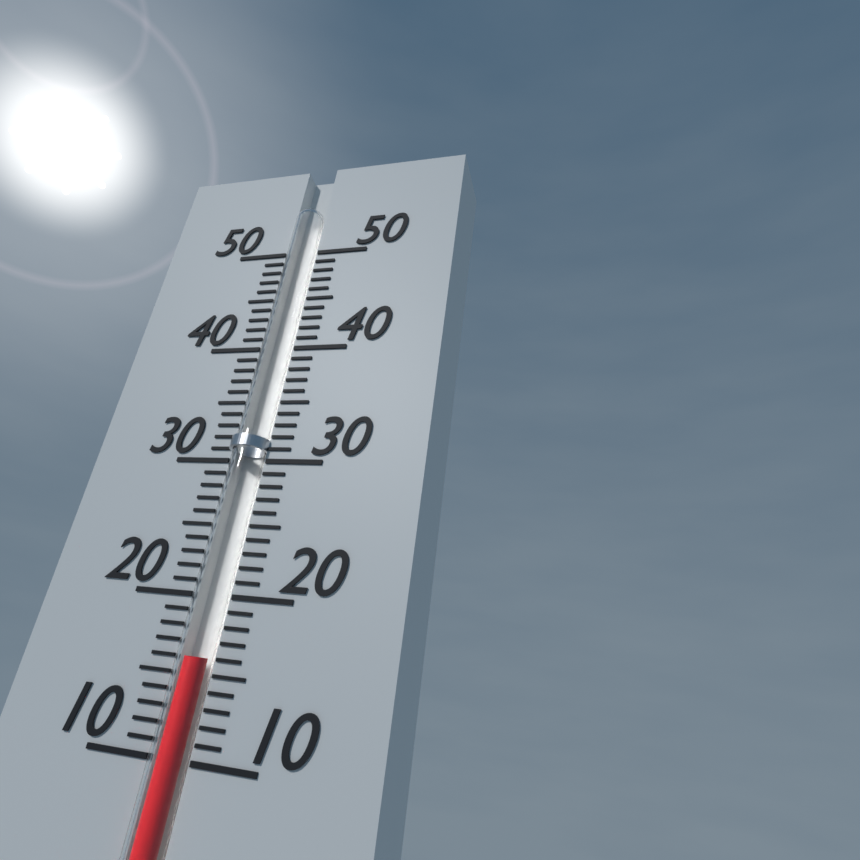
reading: 16 (no unit)
